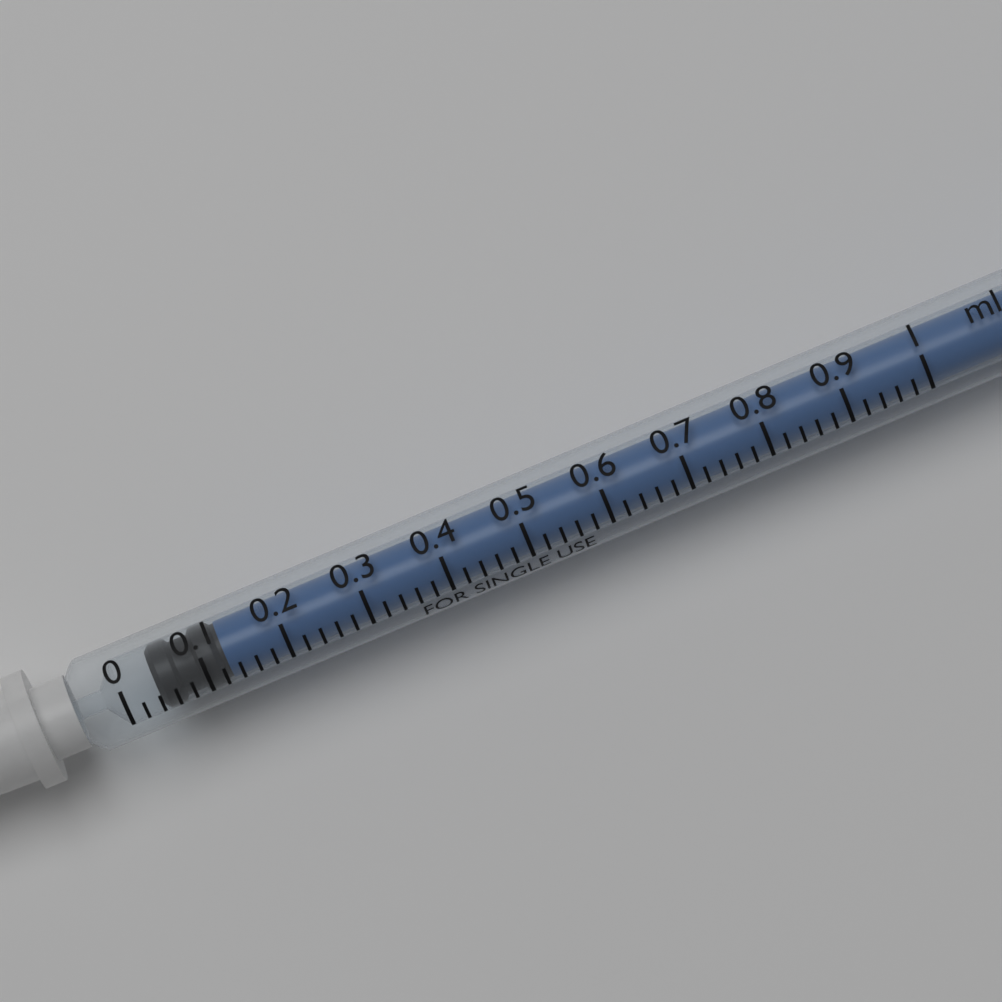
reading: 0.04 ml
